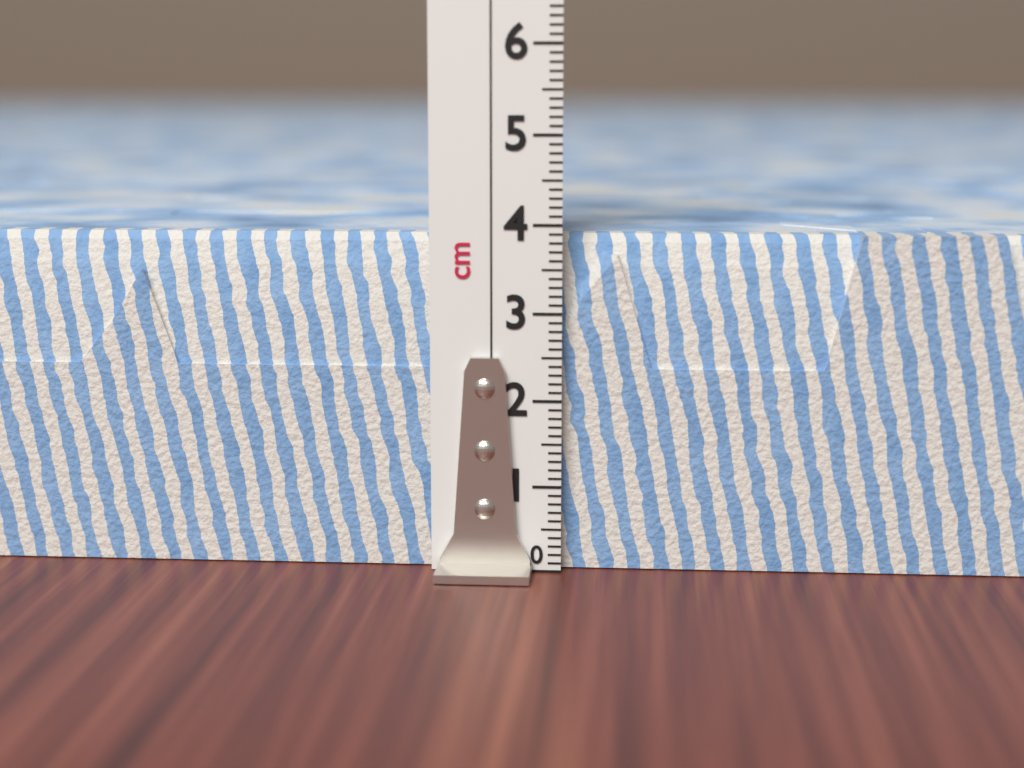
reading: 3.9 cm
